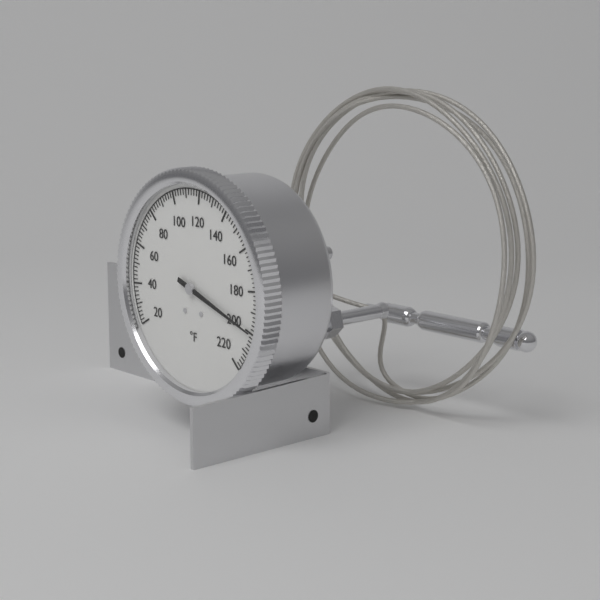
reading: 200 °F
